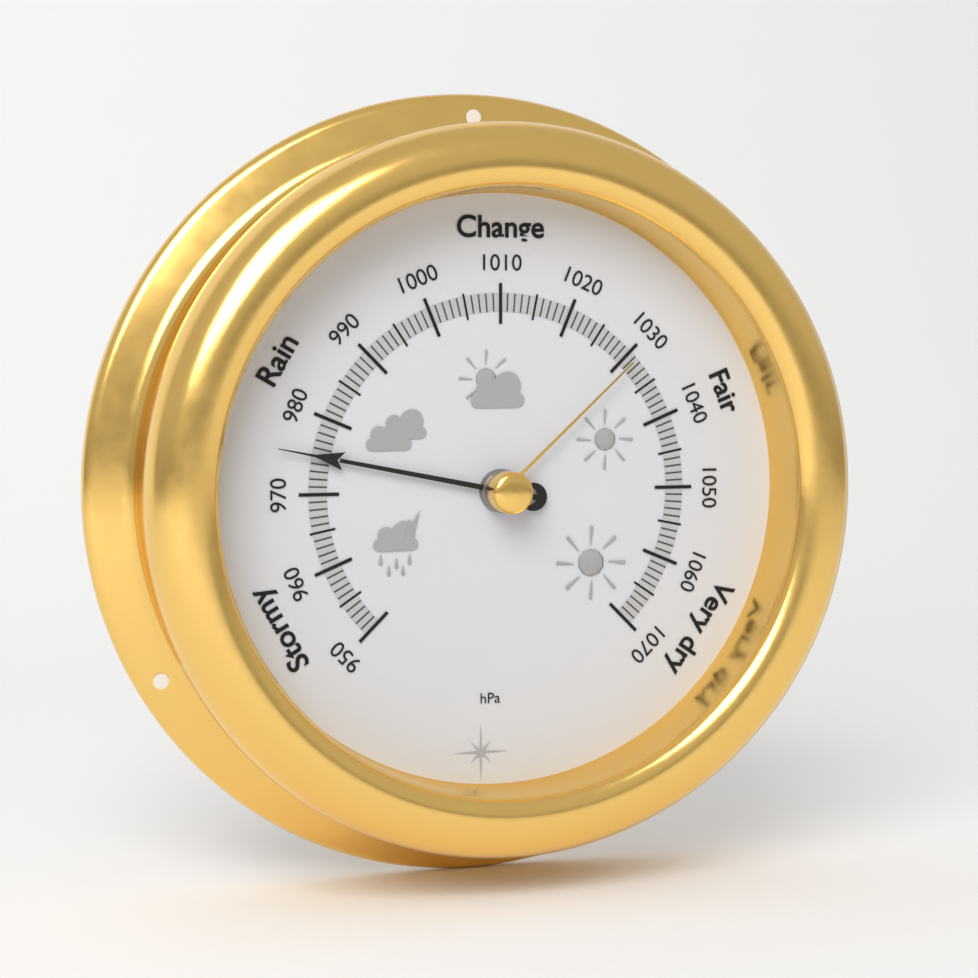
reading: 975 hPa
